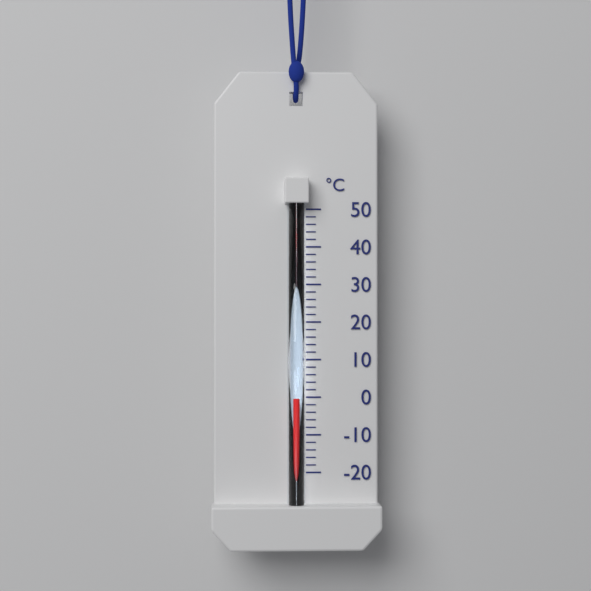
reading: 0 °C
